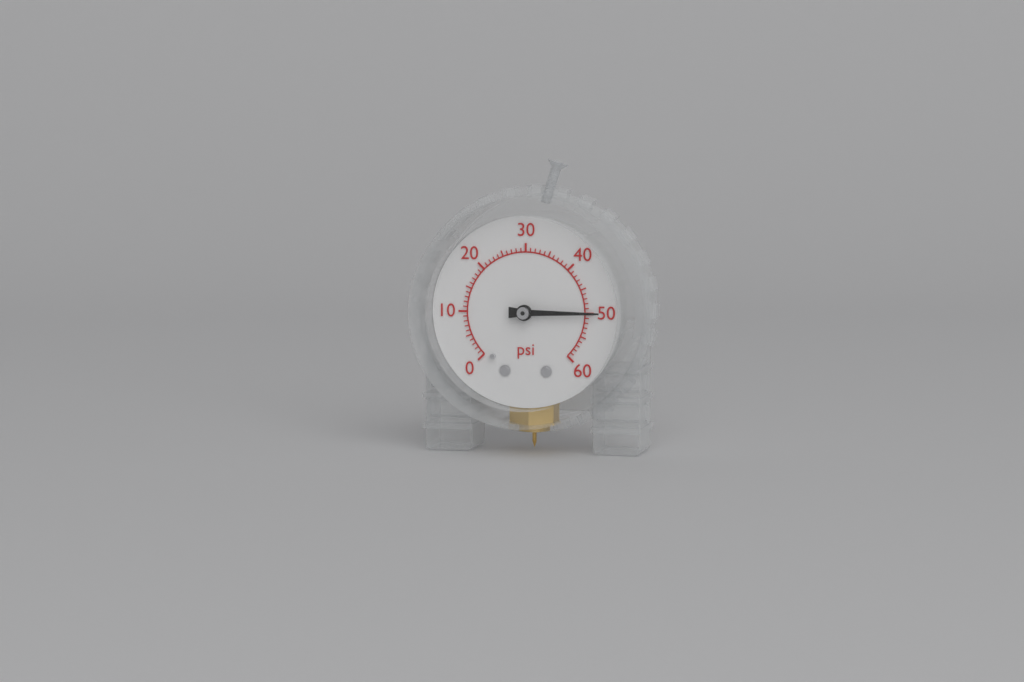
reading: 50 psi
